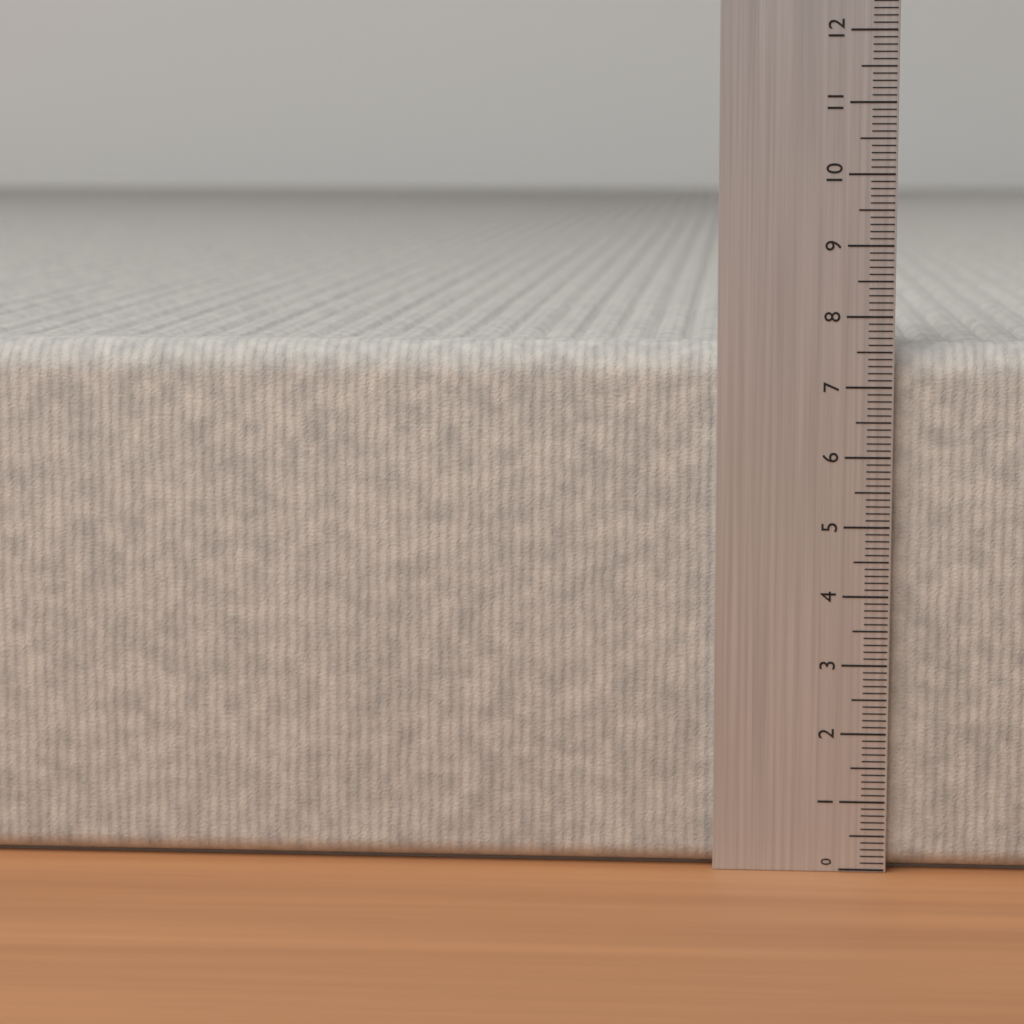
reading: 7.6 (no unit)
